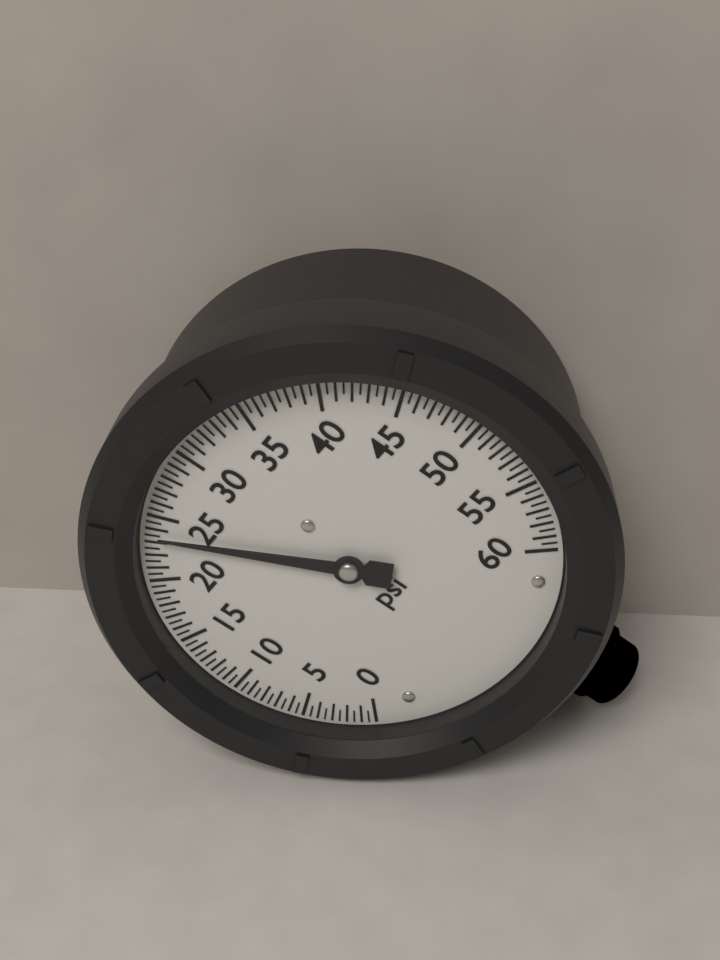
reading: 23.5 psi
